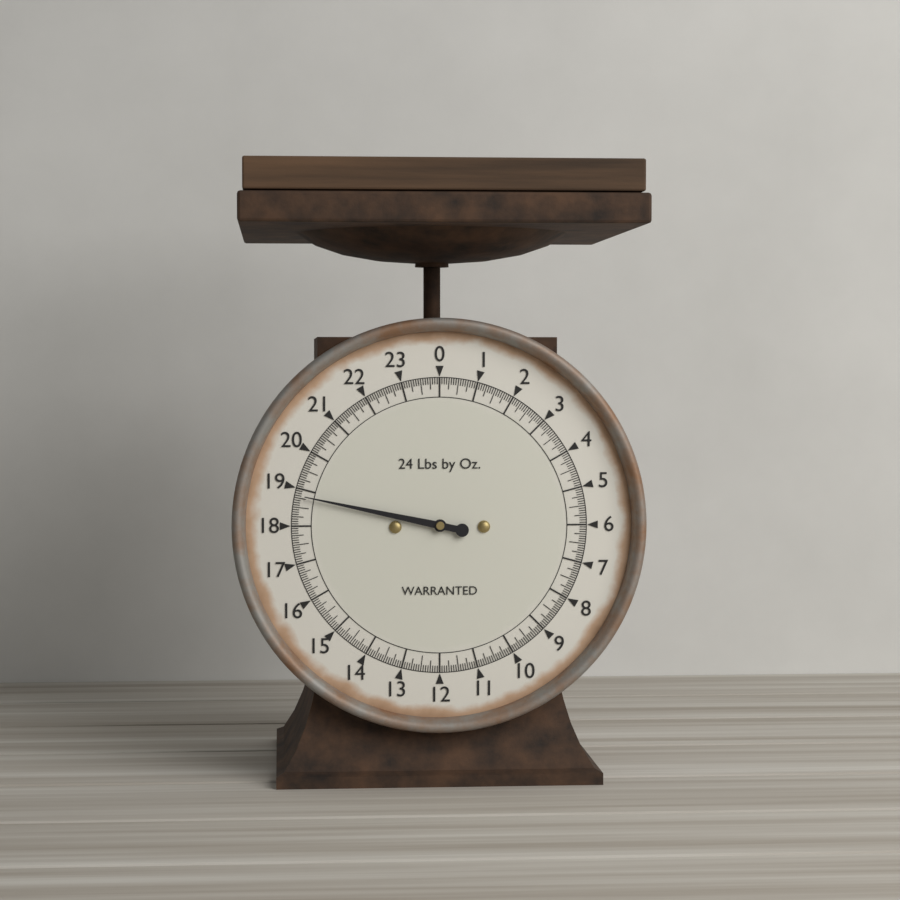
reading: 18.8125 lb
